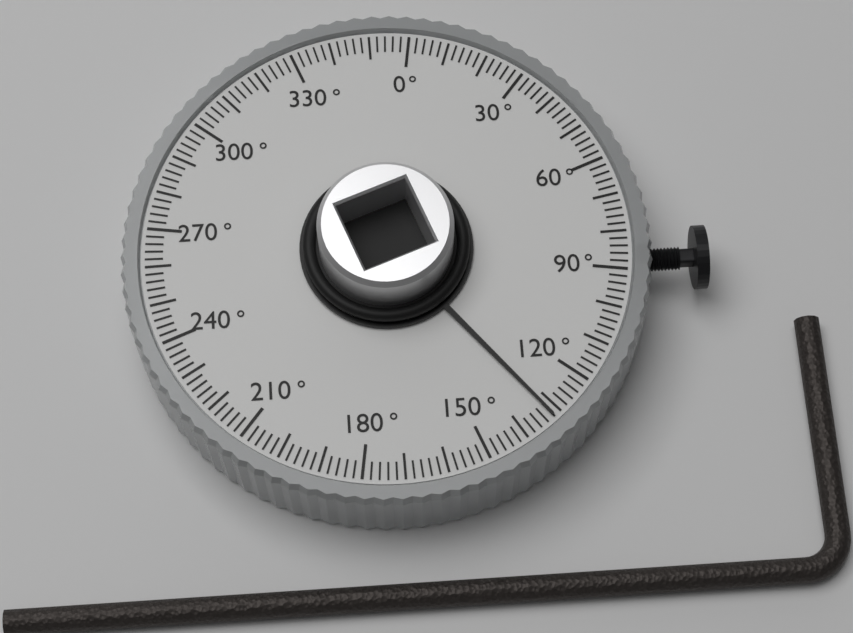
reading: 132 °
